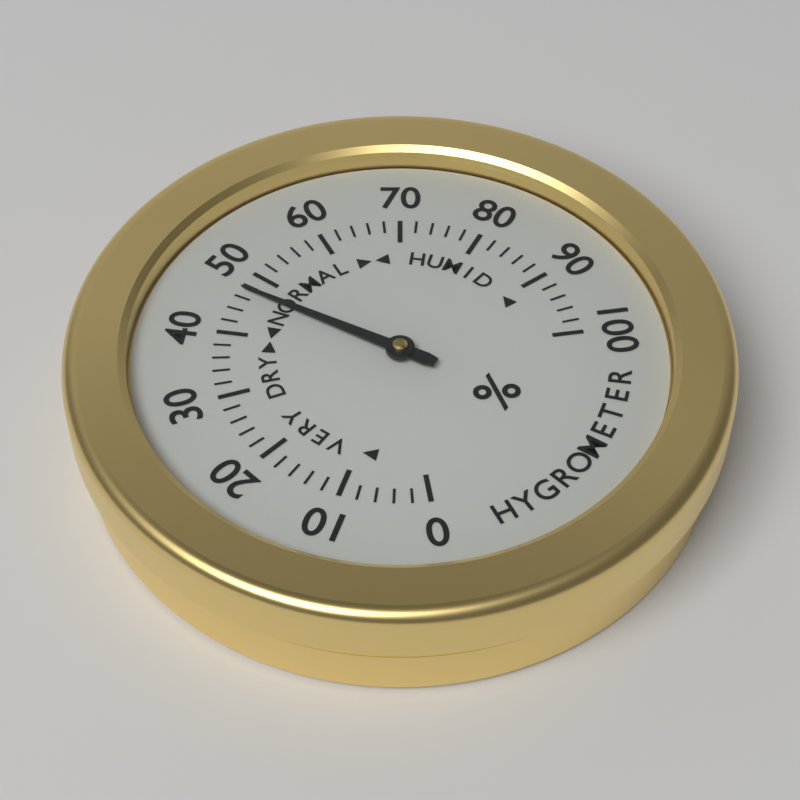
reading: 47 %
